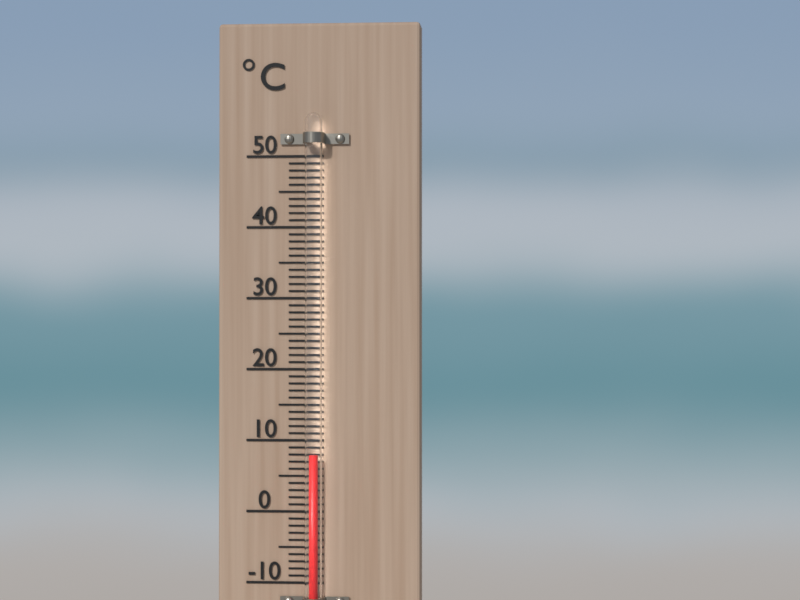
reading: 8 °C
